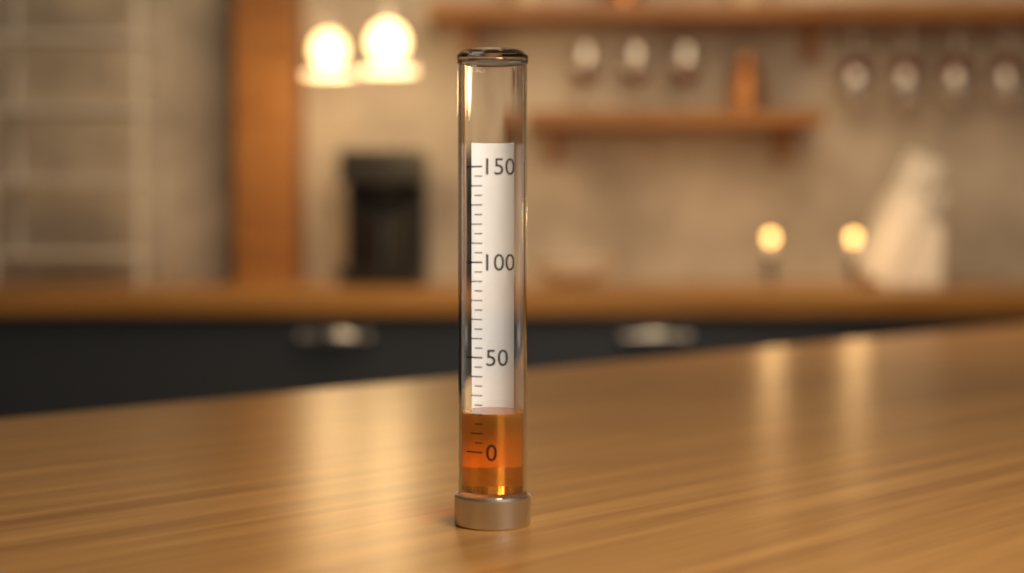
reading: 20 (no unit)
